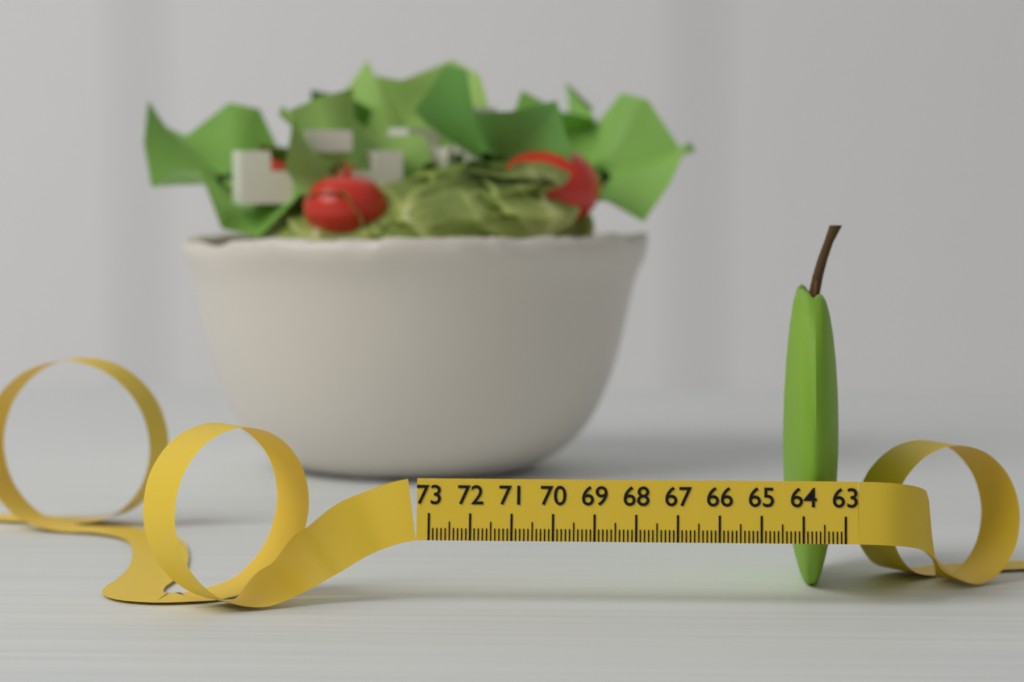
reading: 64.4 (no unit)
